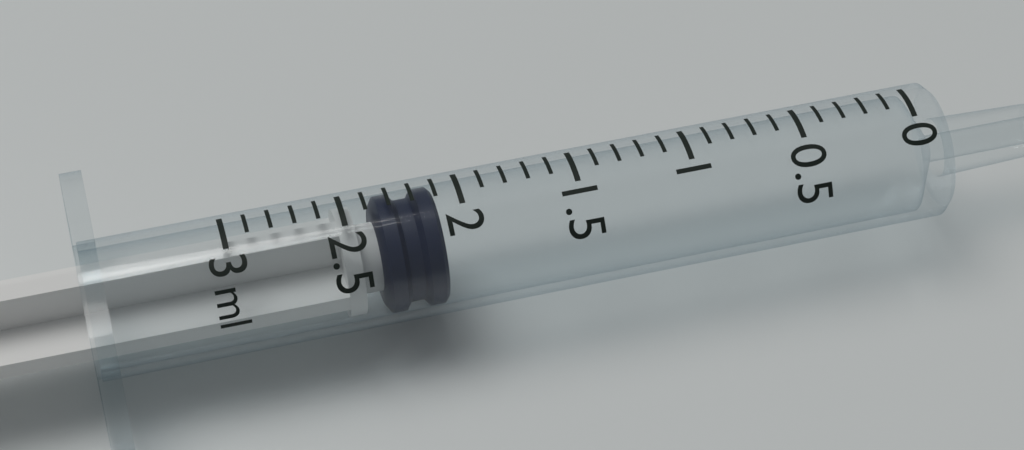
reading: 2.1 ml
